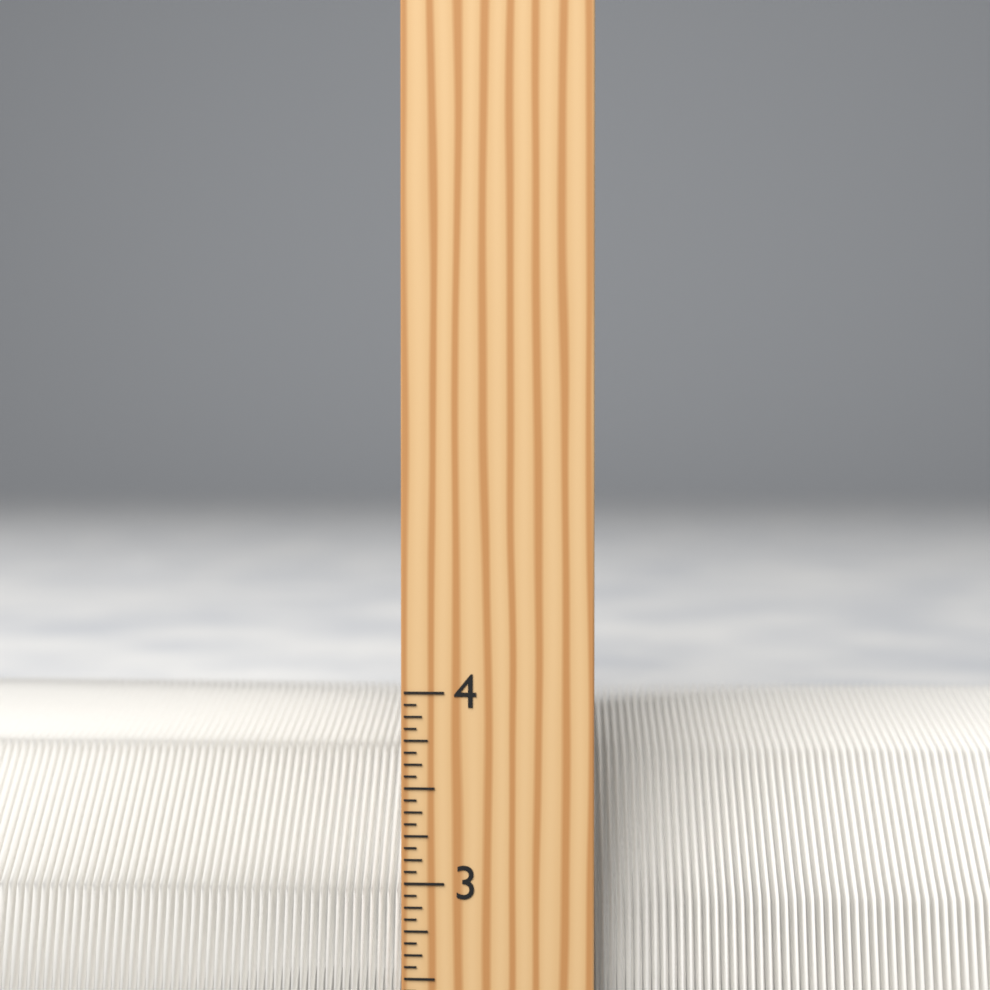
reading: 3.8125 inch
